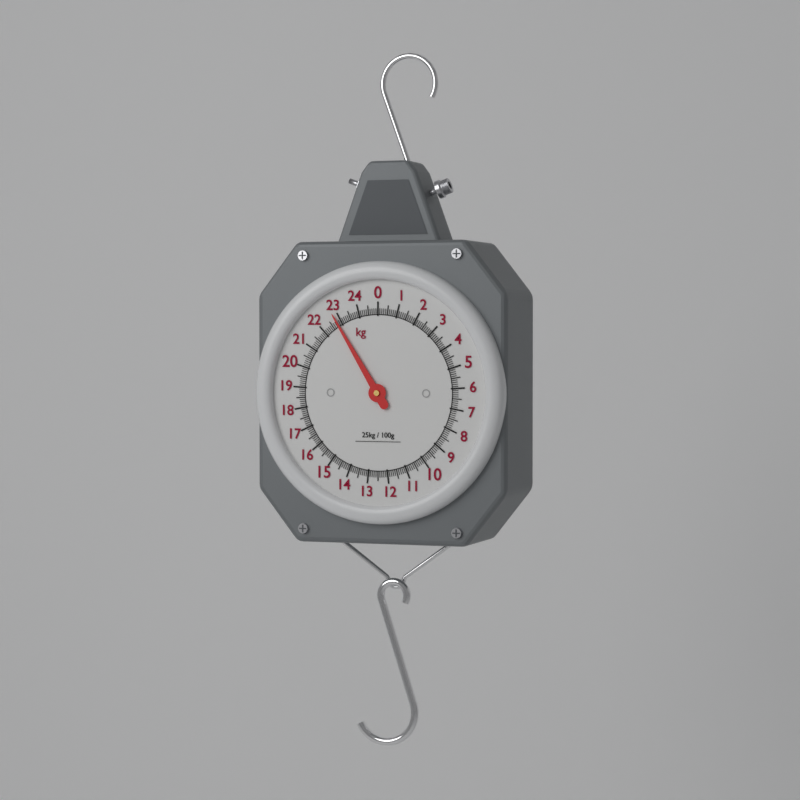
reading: 22.8 kg
